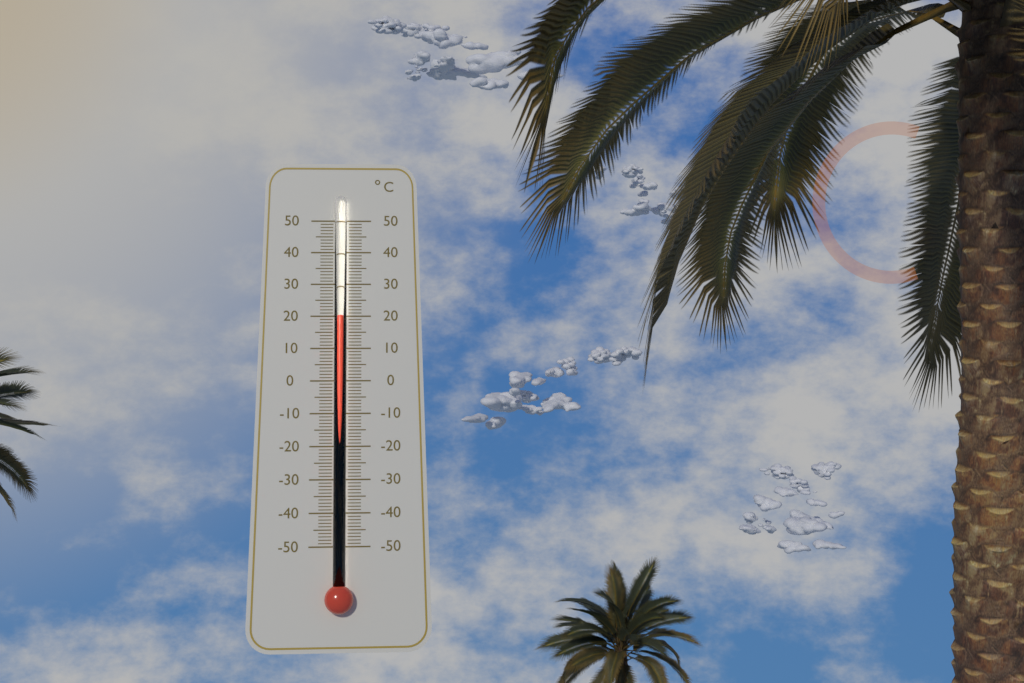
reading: 20 °C
